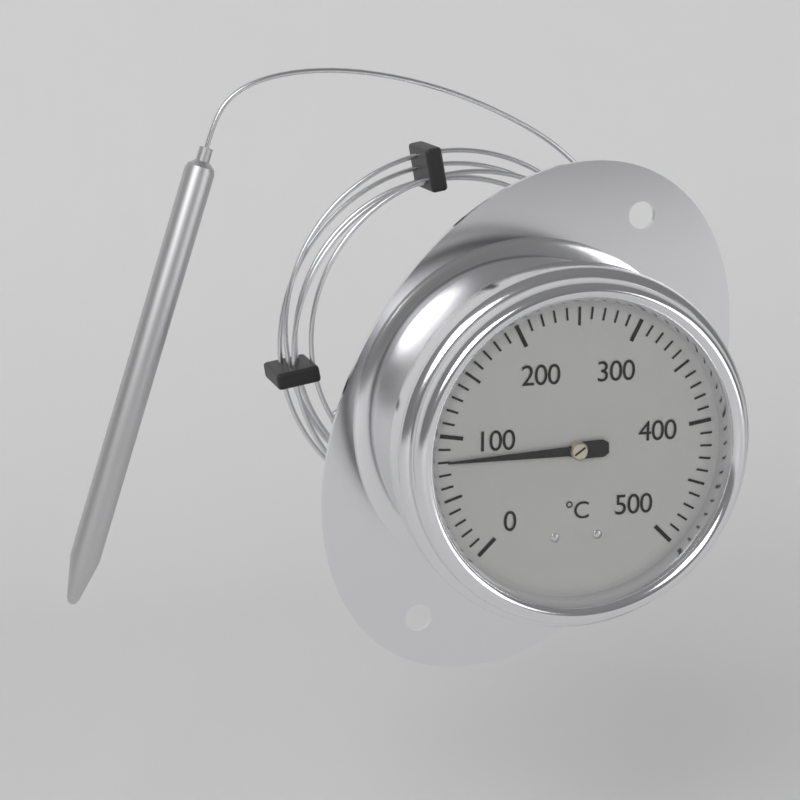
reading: 80 °C
